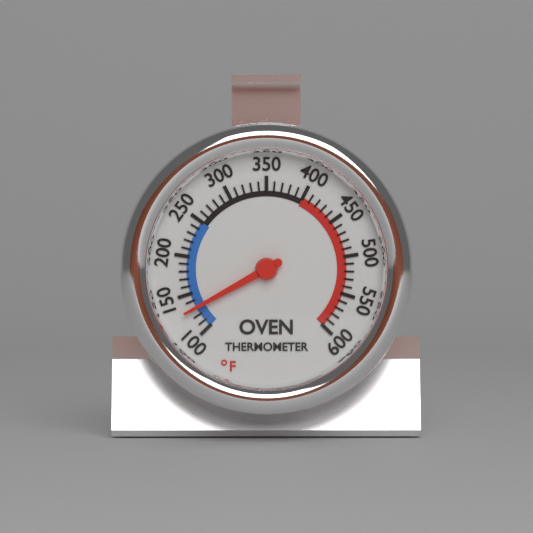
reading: 130 °F
